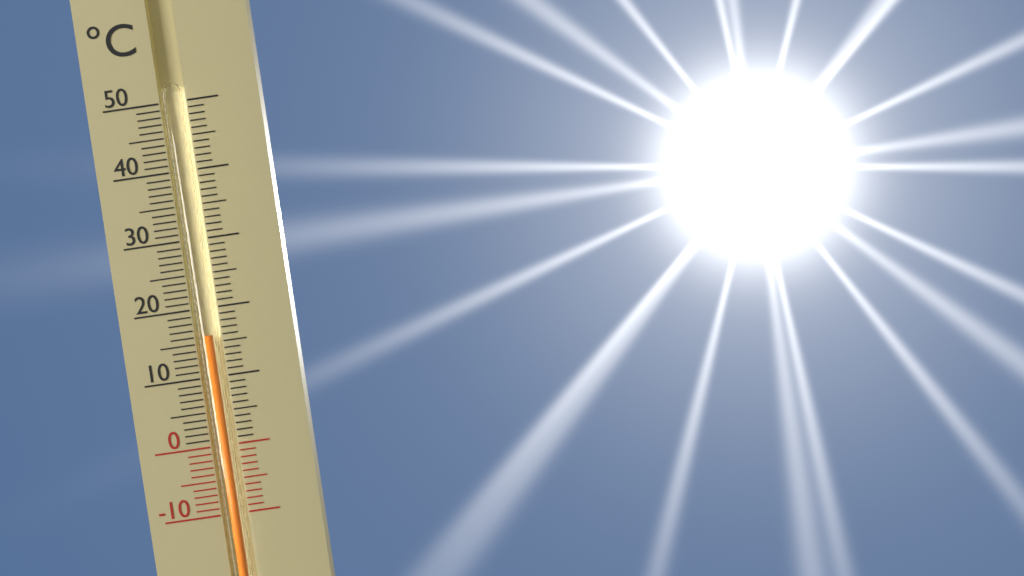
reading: 16 °C
